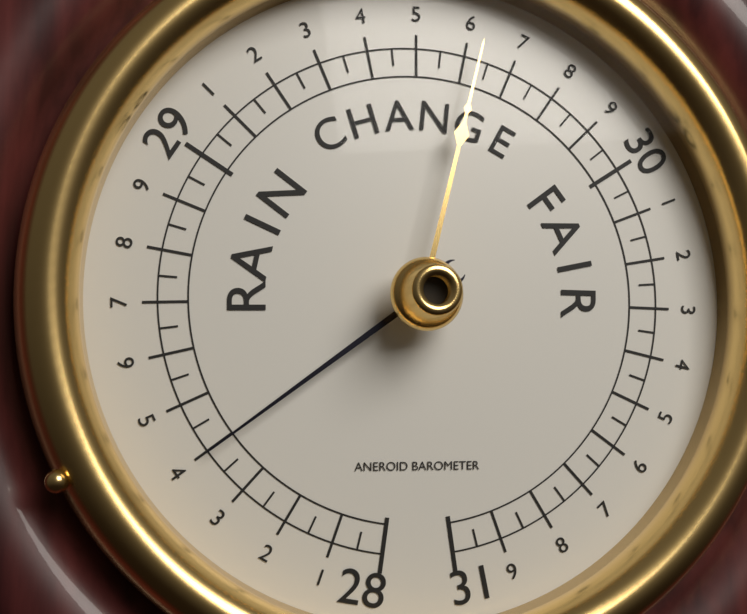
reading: 28.40 (no unit)
